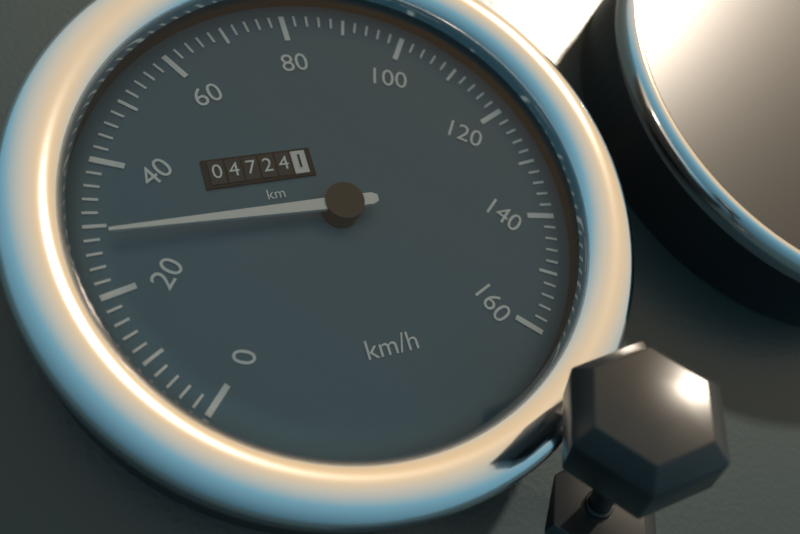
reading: 28 km/h
